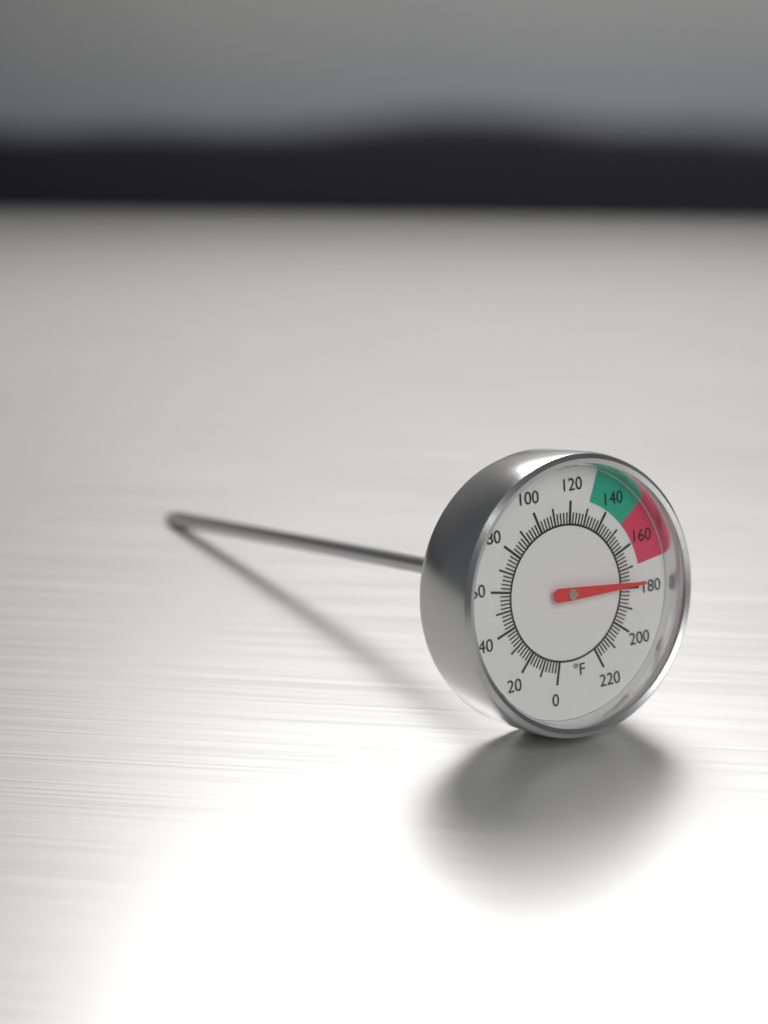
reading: 178 °F
